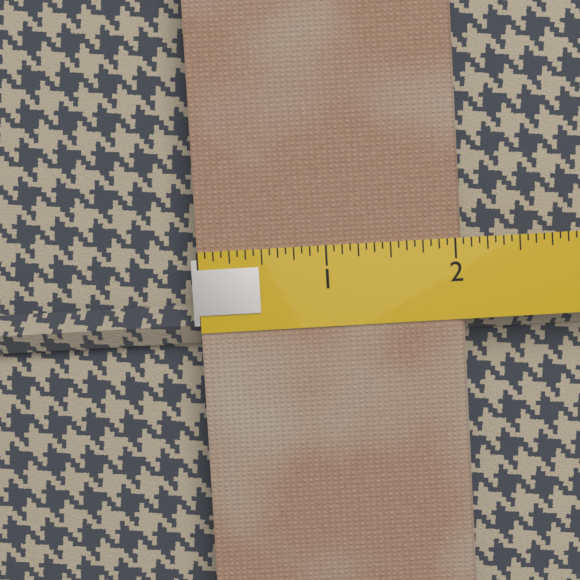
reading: 2.0625 (no unit)
